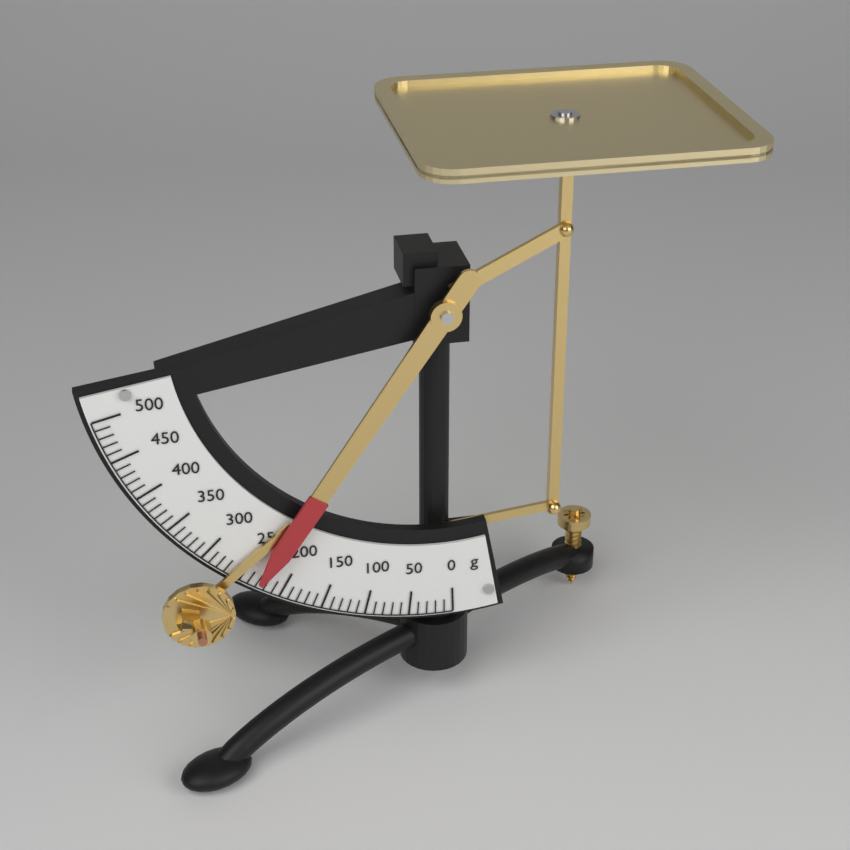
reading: 230 g
